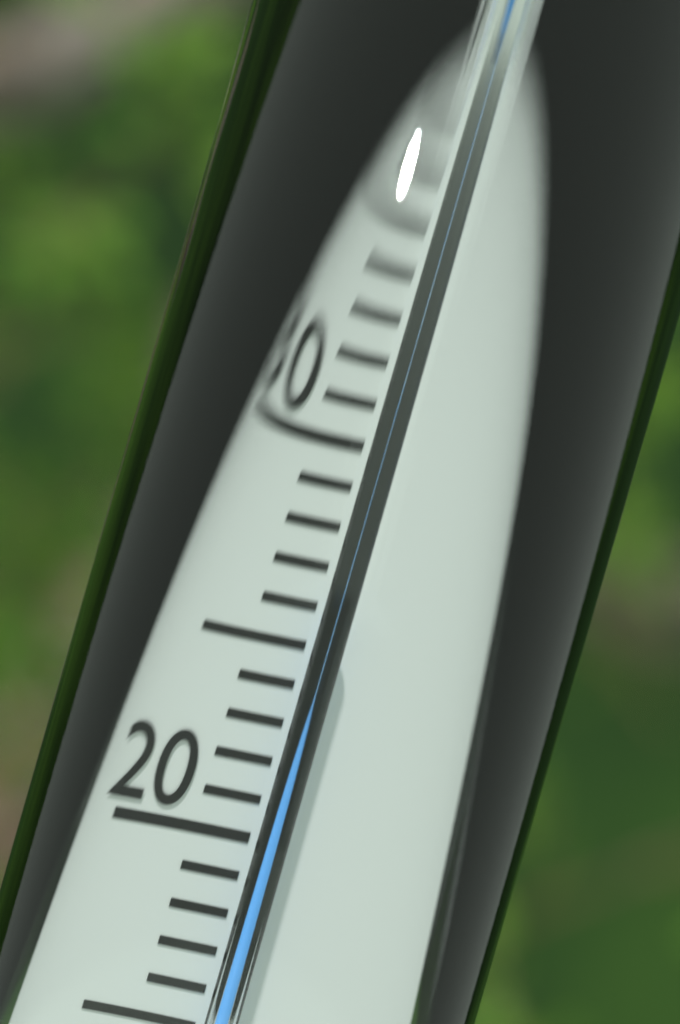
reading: 26 °C
